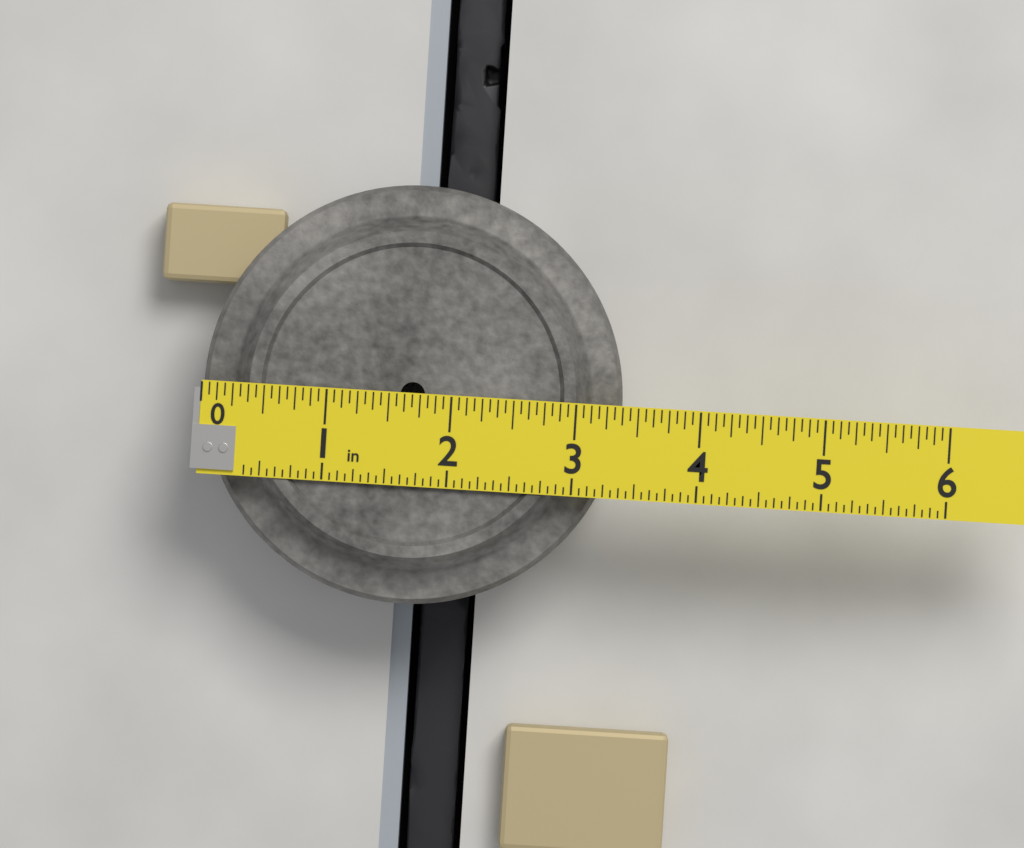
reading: 3.3750 in
